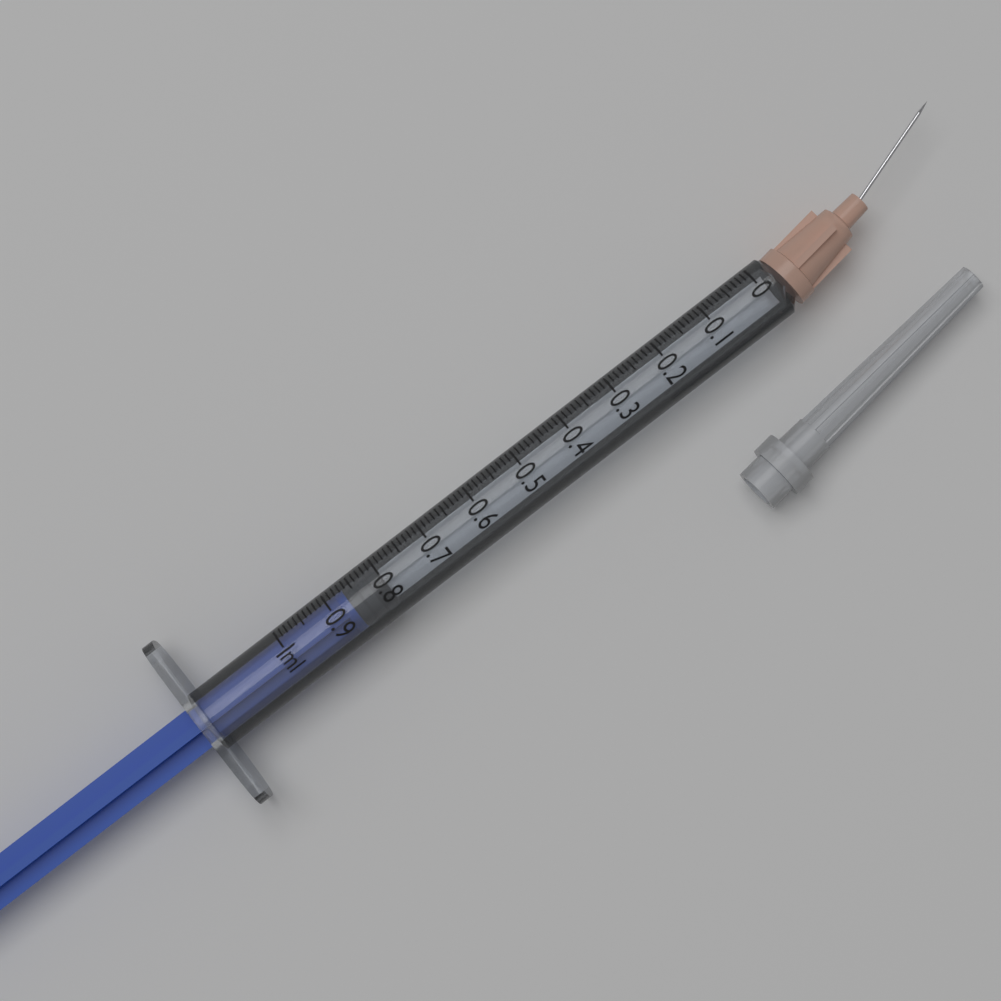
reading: 0.80 ml
